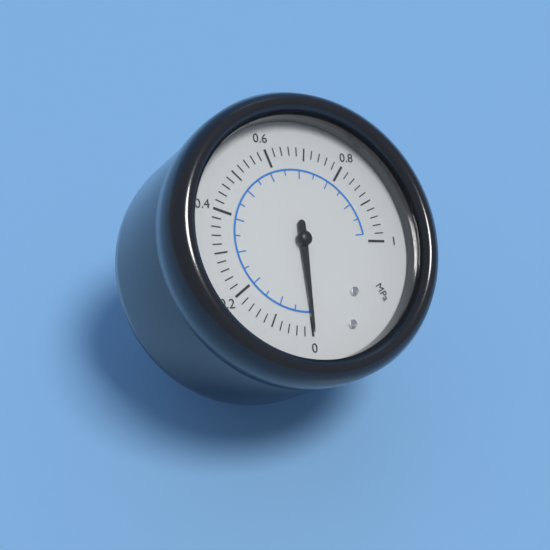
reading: 0.00 MPa
